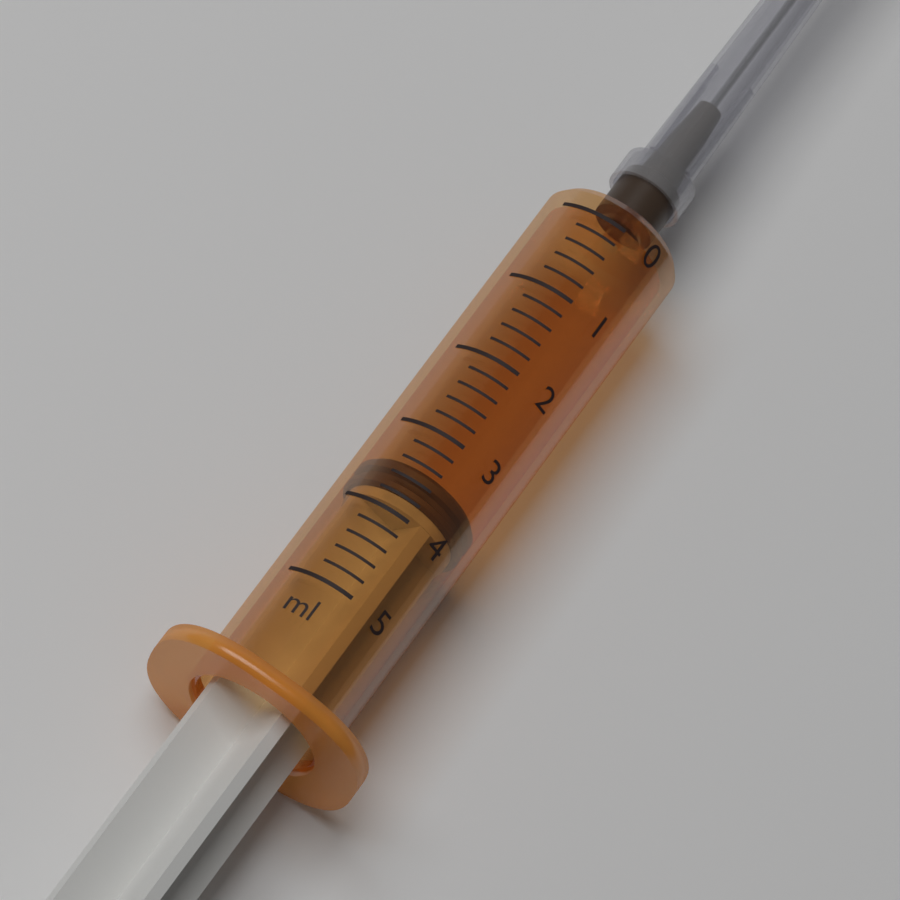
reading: 3.4 ml
